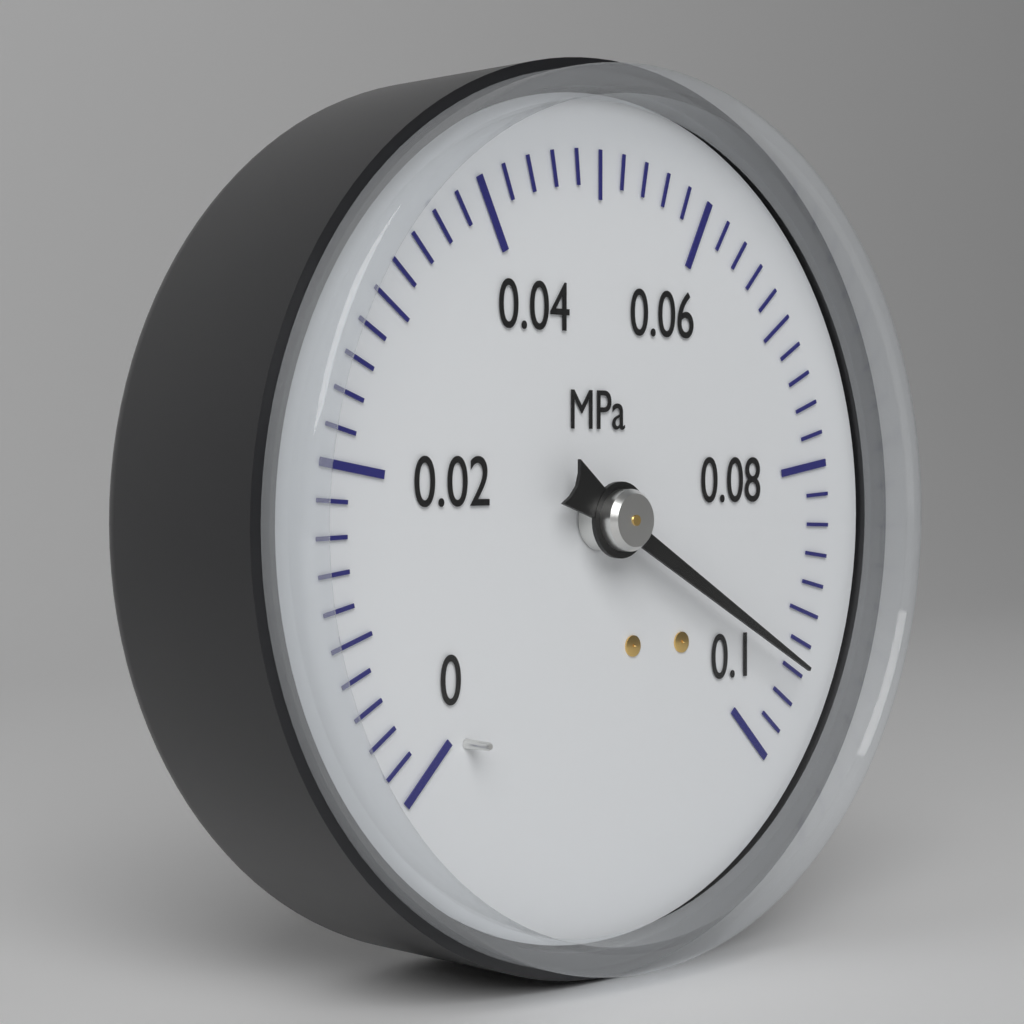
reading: 0.094 MPa
